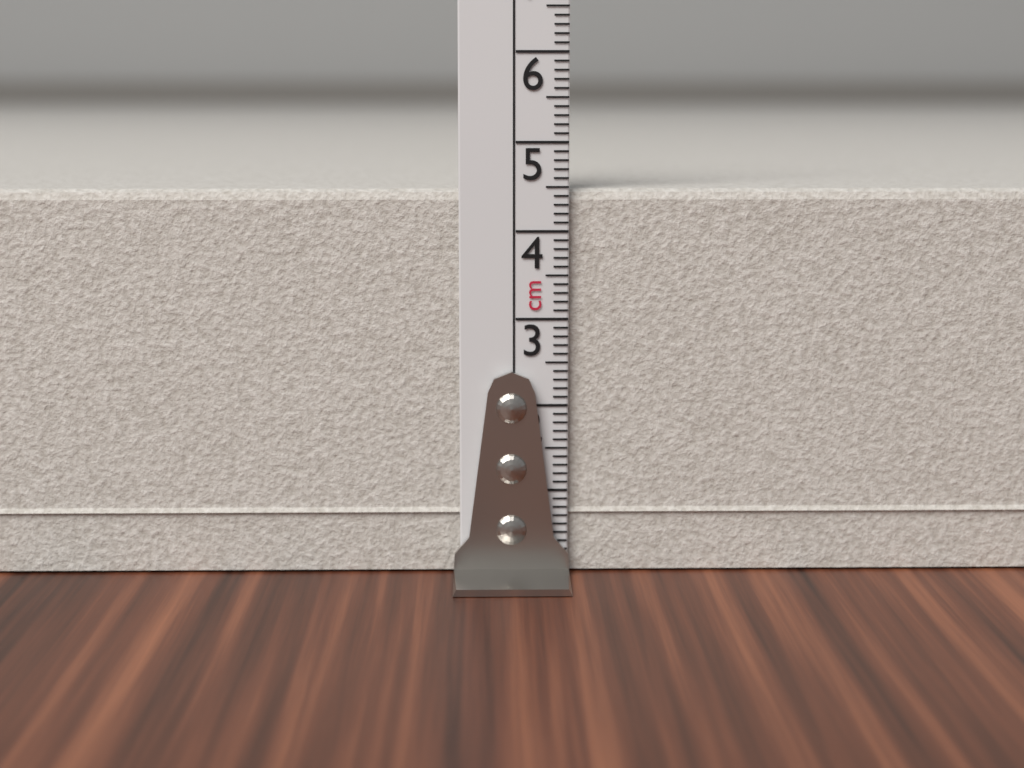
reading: 4.5 cm
